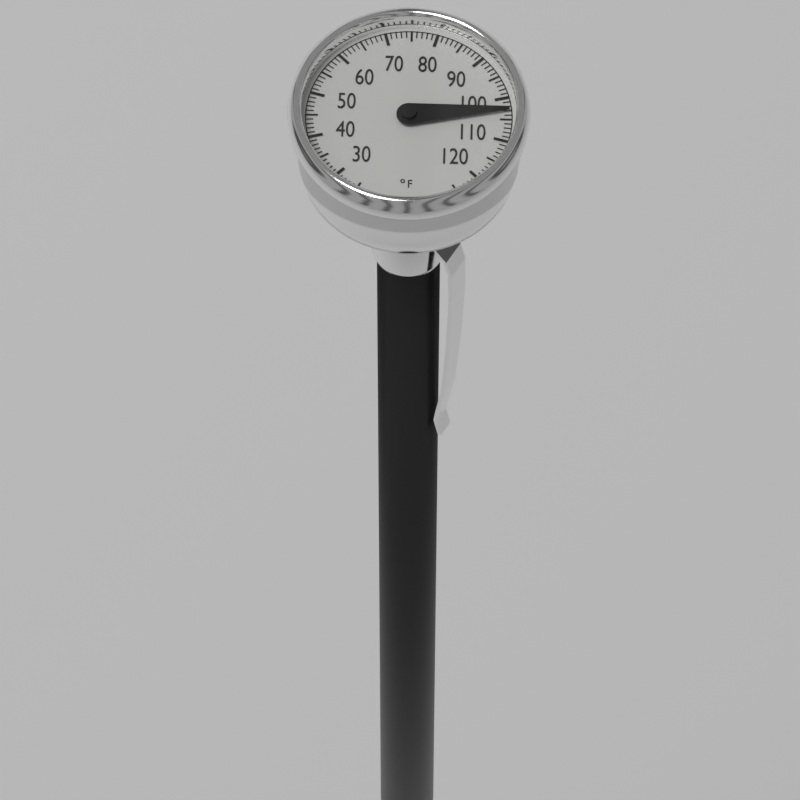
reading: 103 °F
